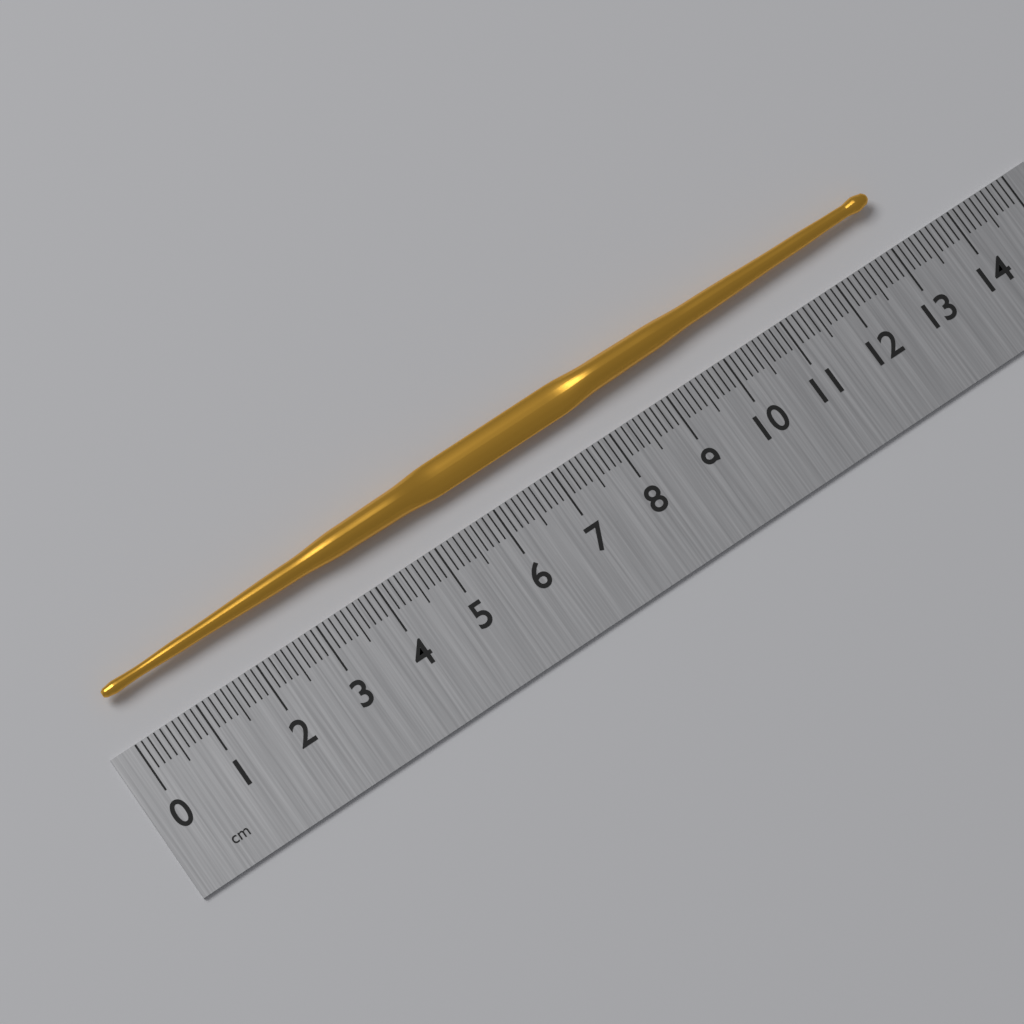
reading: 13.1 cm
